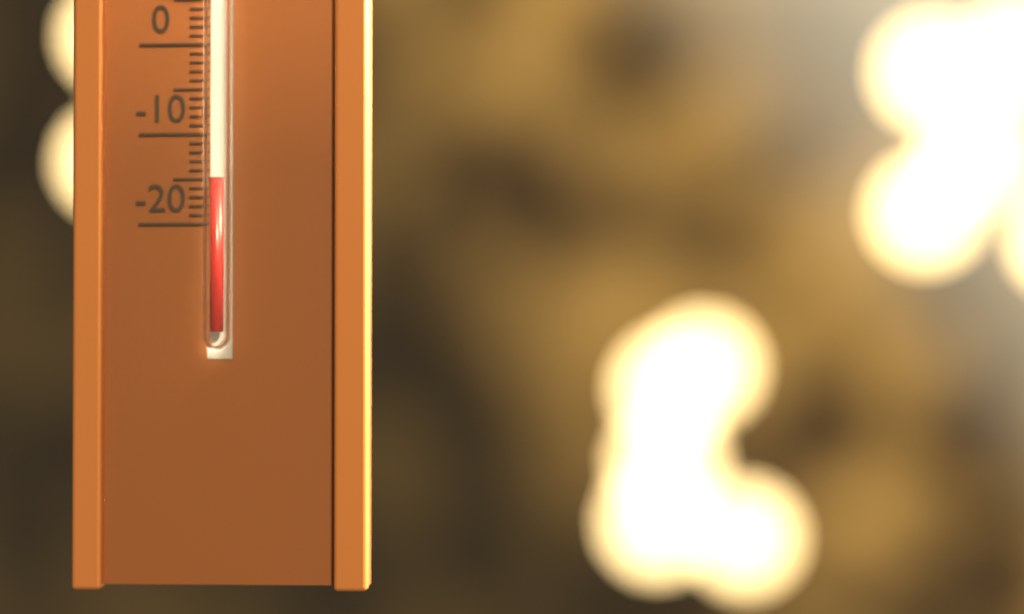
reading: -15 °C
